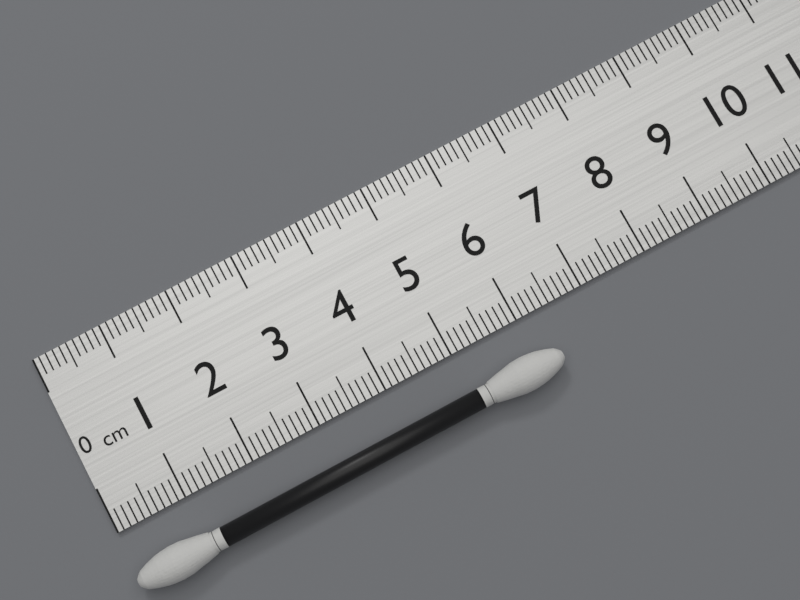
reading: 6.3 cm
